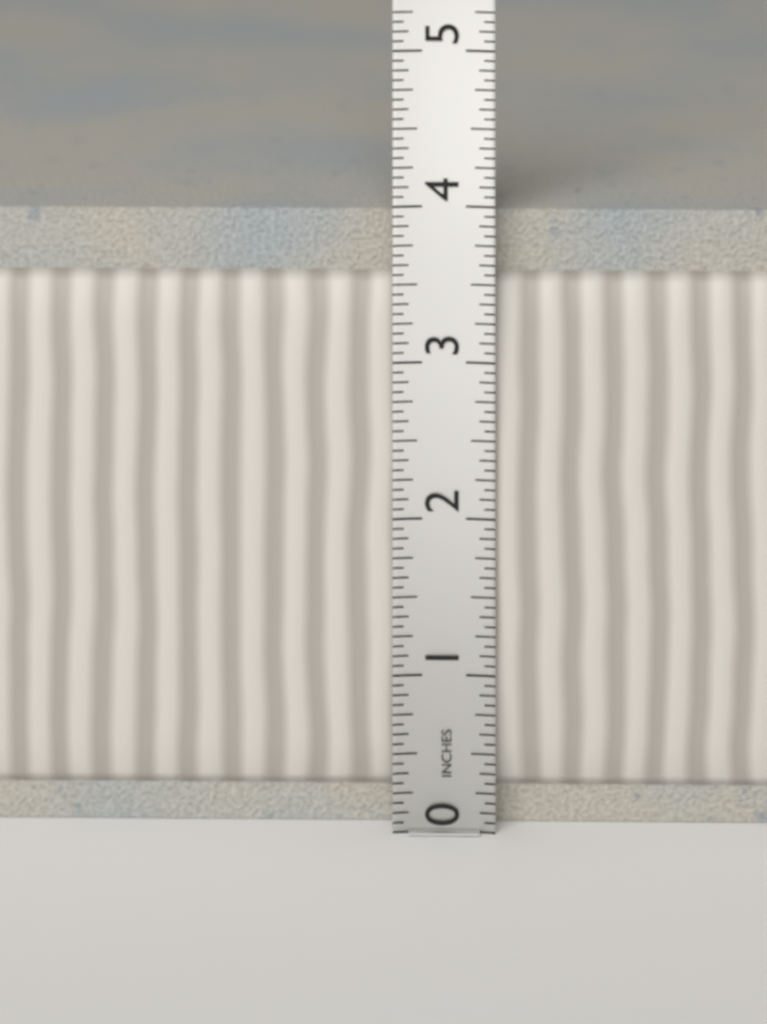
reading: 3.9375 in
